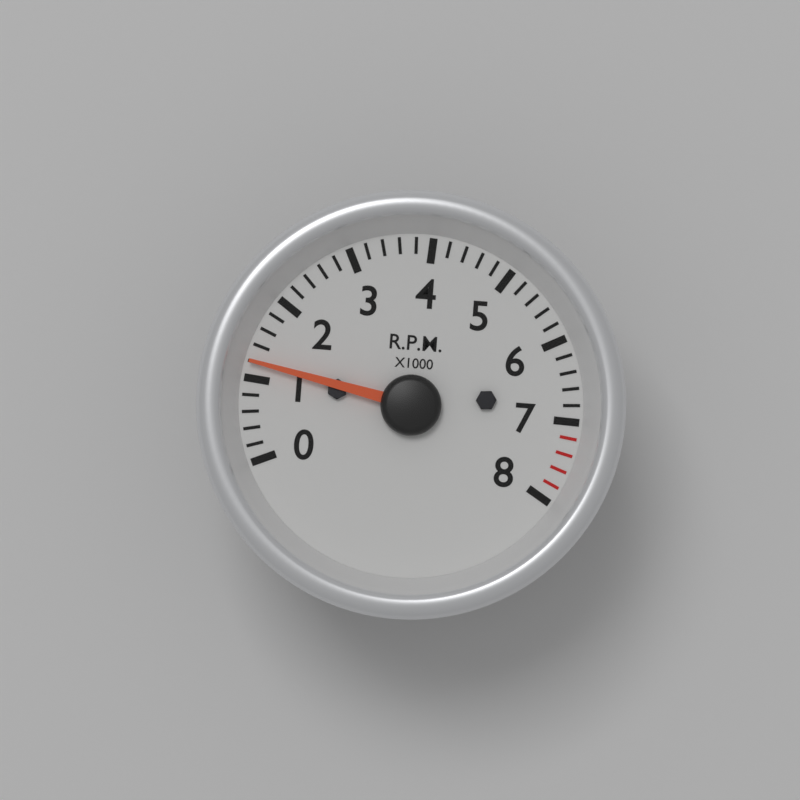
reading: 1200 RPM
